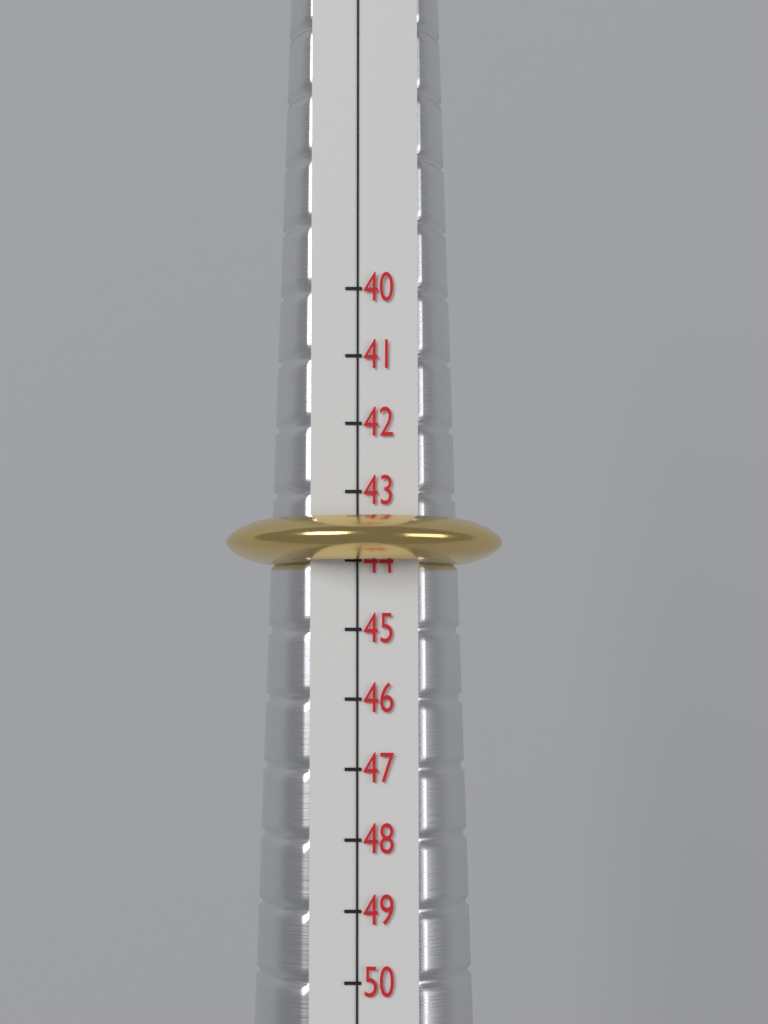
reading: 44 (no unit)
